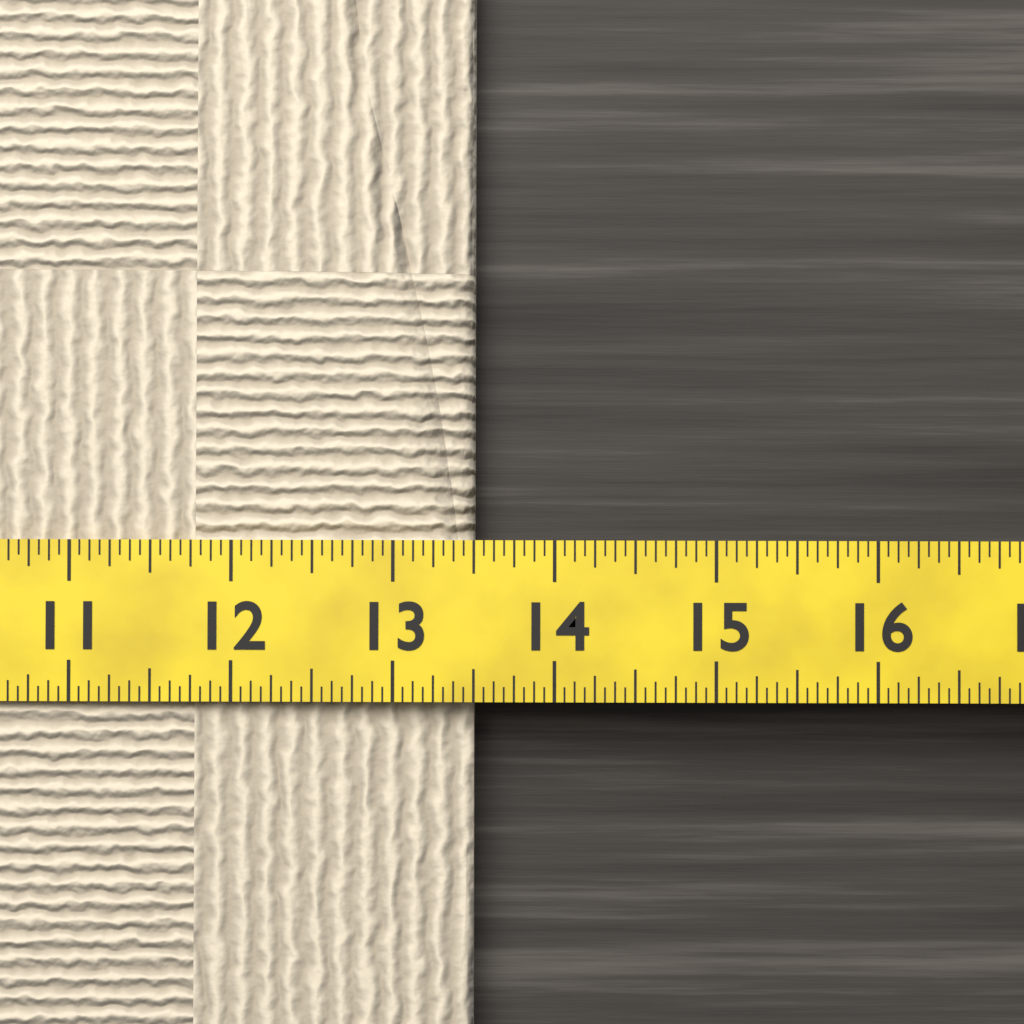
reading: 13.5000 (no unit)
